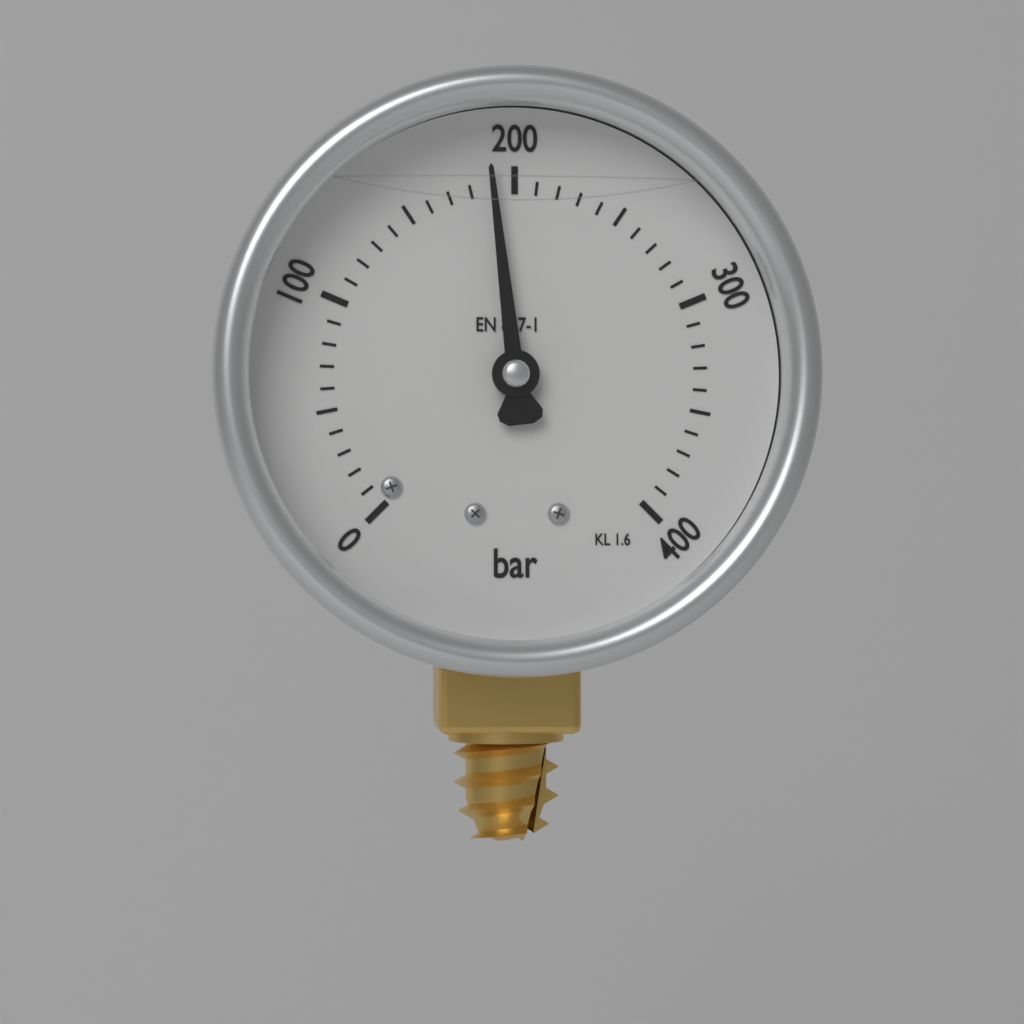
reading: 190 bar
